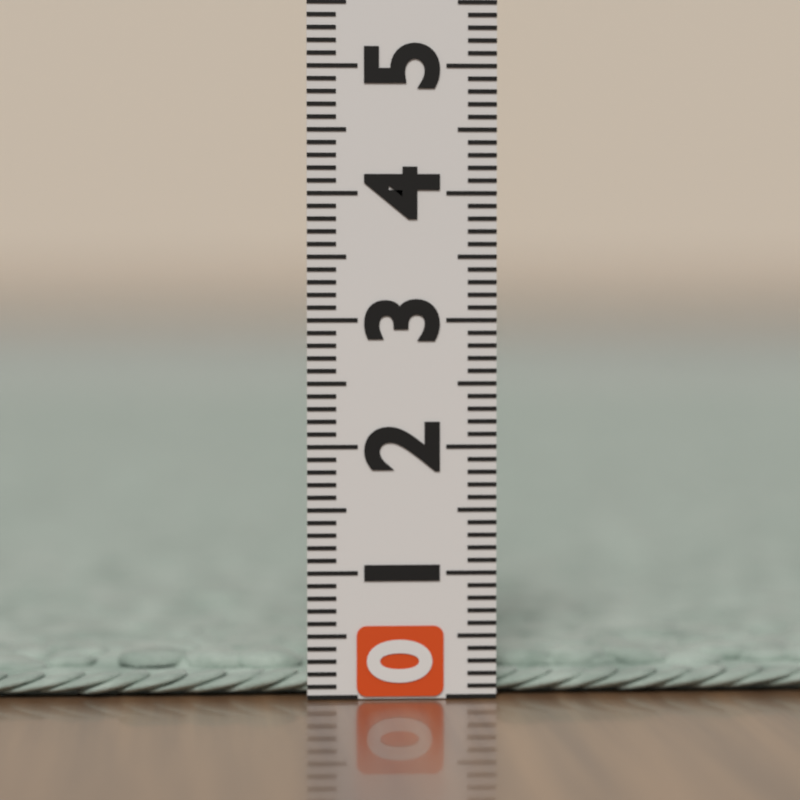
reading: 0.3 (no unit)
